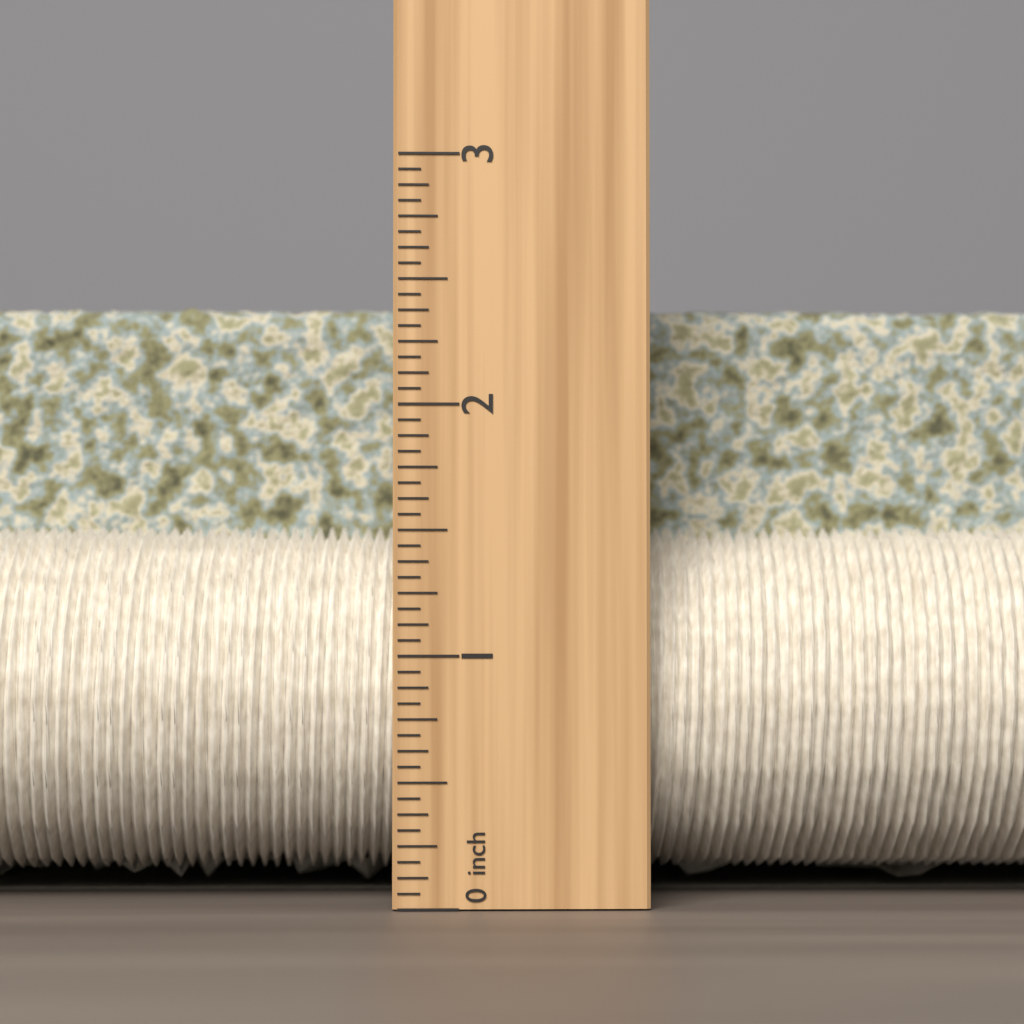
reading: 2.5000 inch
